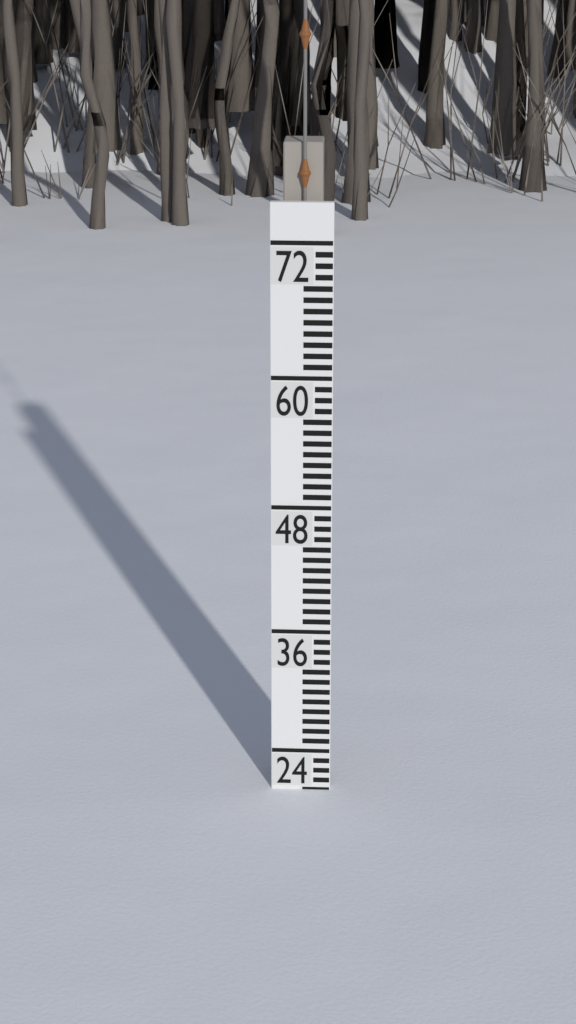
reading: 20 (no unit)
